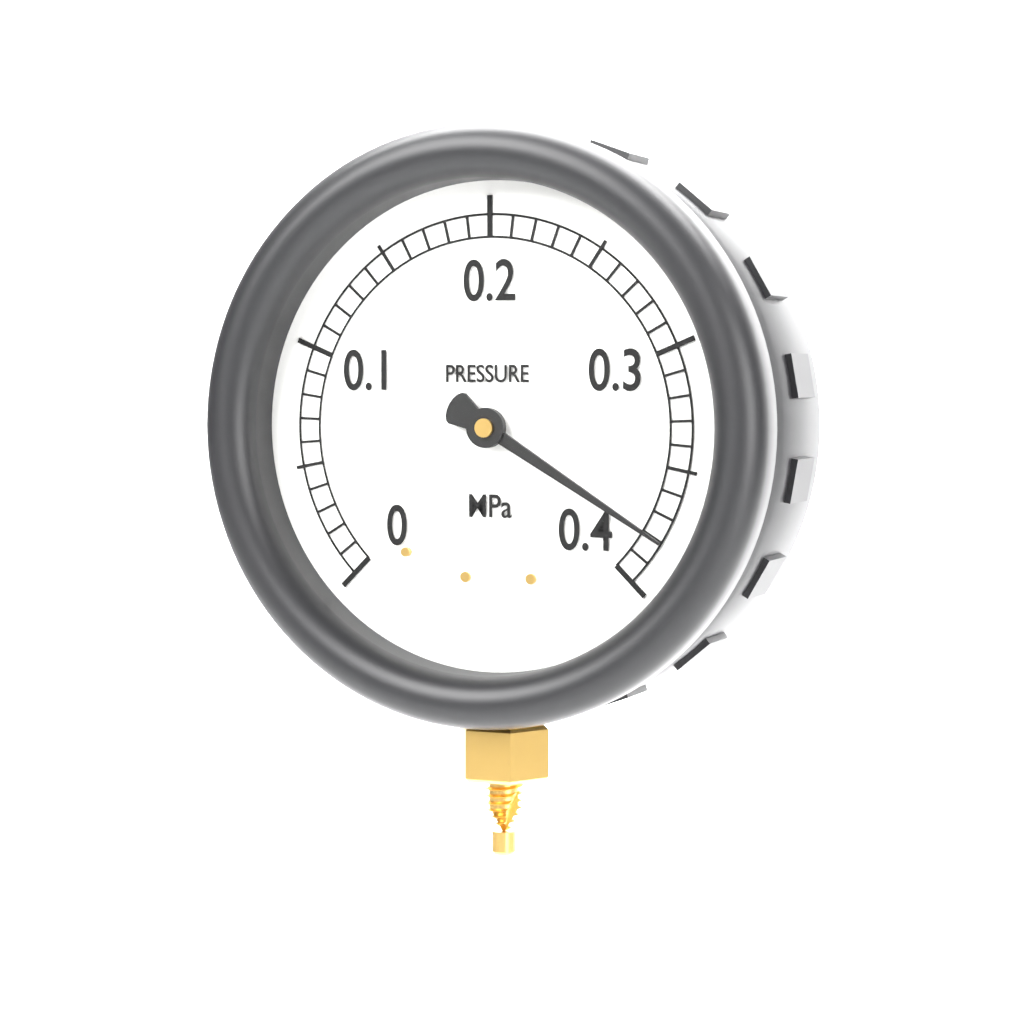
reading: 0.38 MPa
